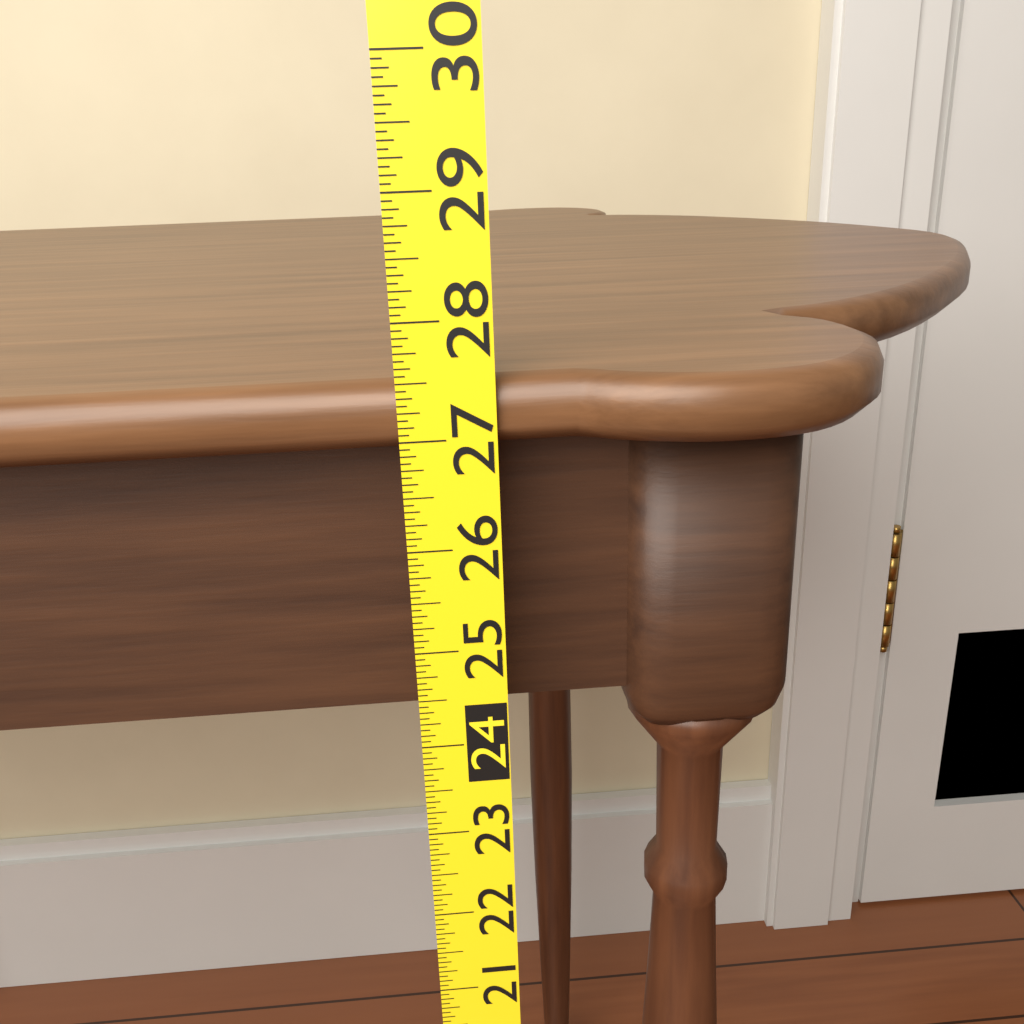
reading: 27.5000 (no unit)
